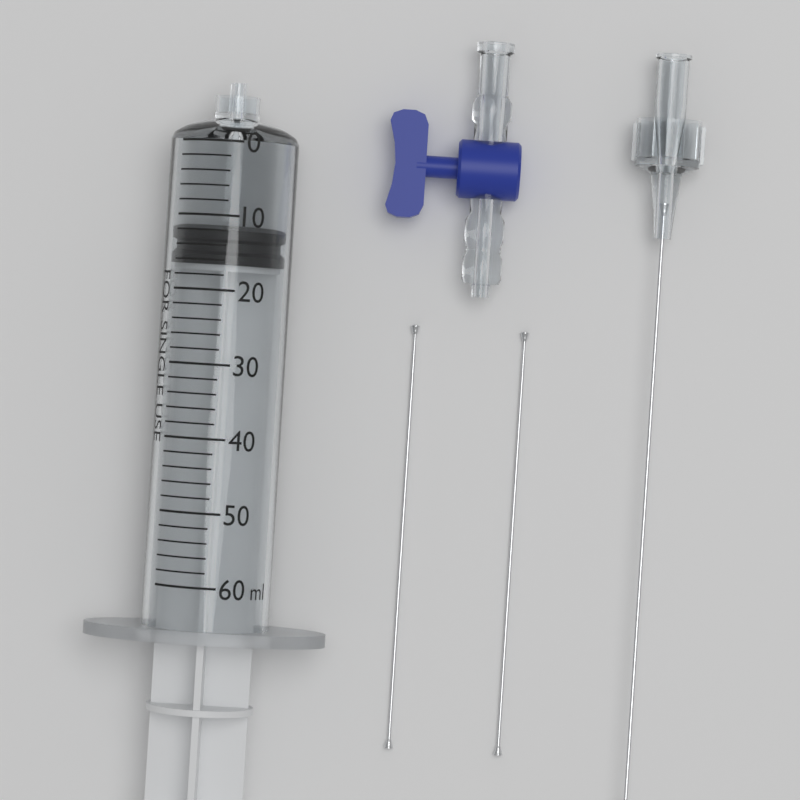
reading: 12 ml
